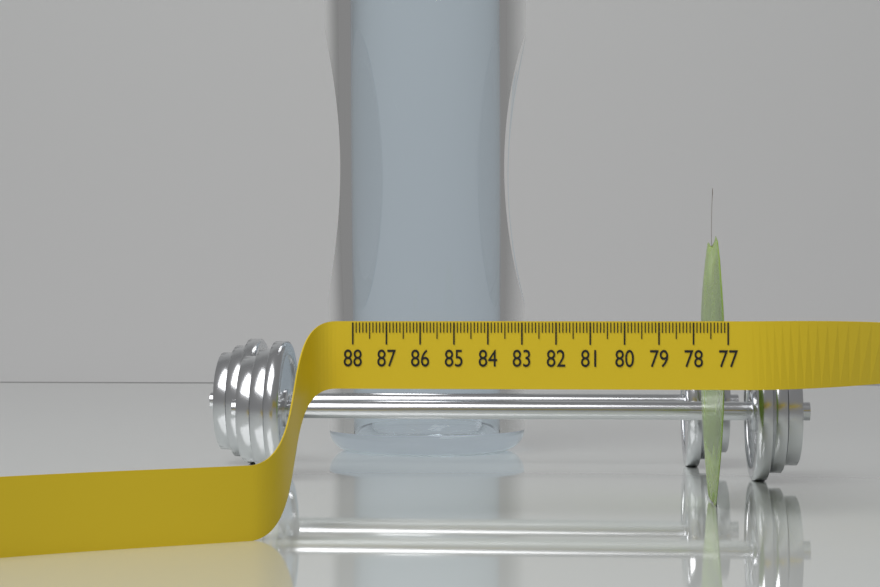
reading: 77.2 (no unit)
